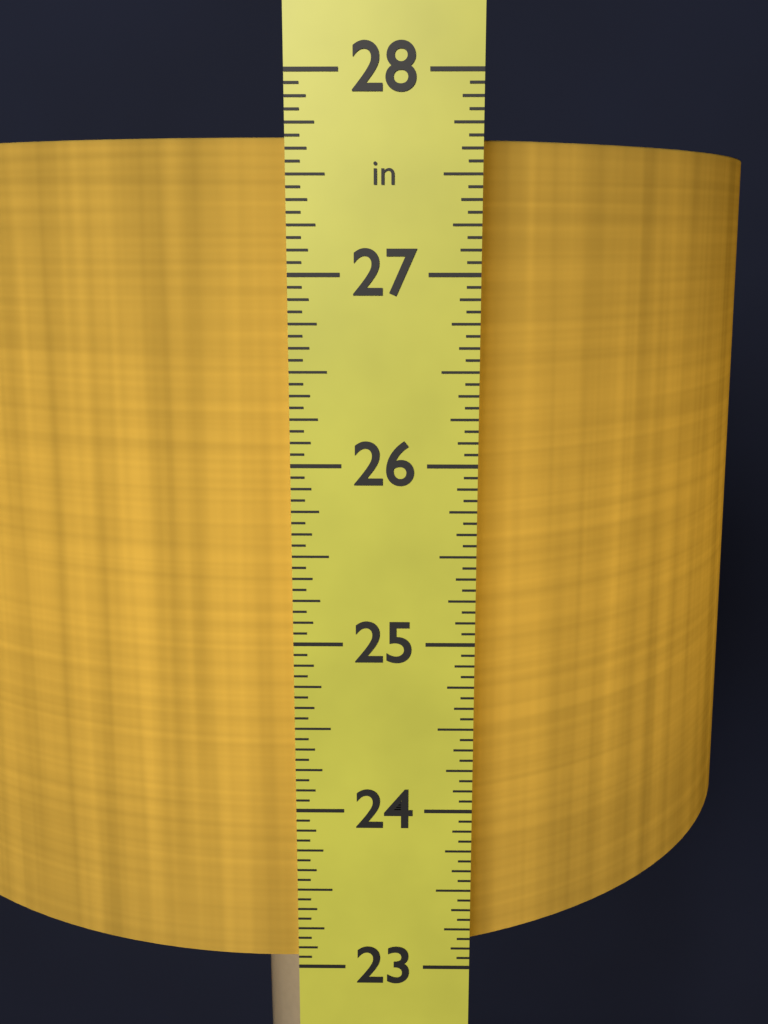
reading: 27.6875 in
